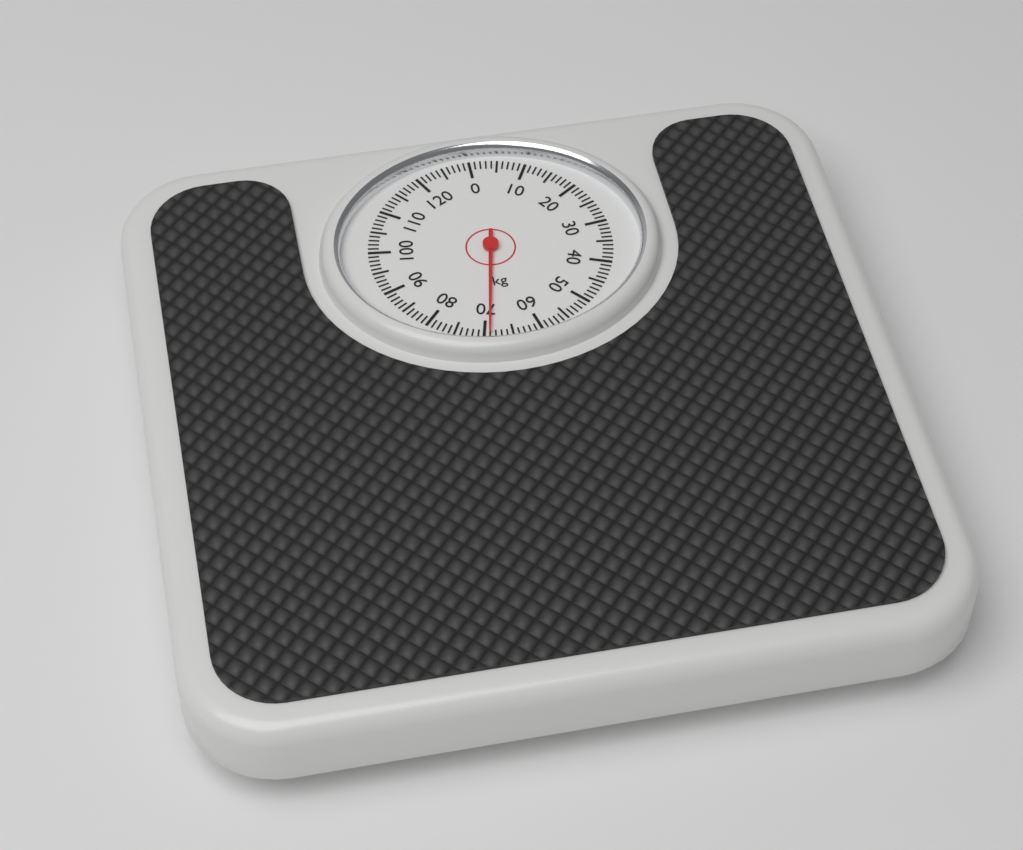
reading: 69 kg
